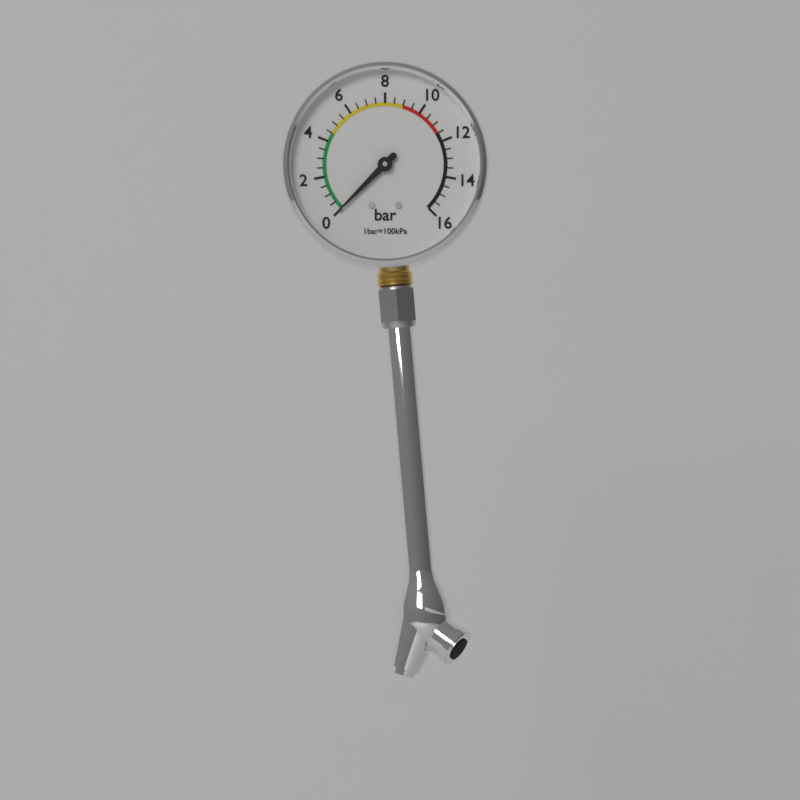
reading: 0.0 bar
